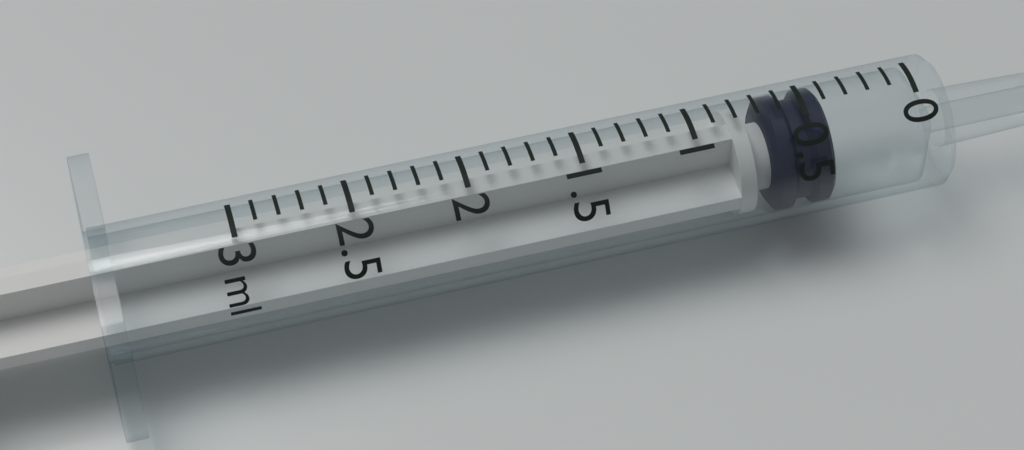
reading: 0.4 ml
